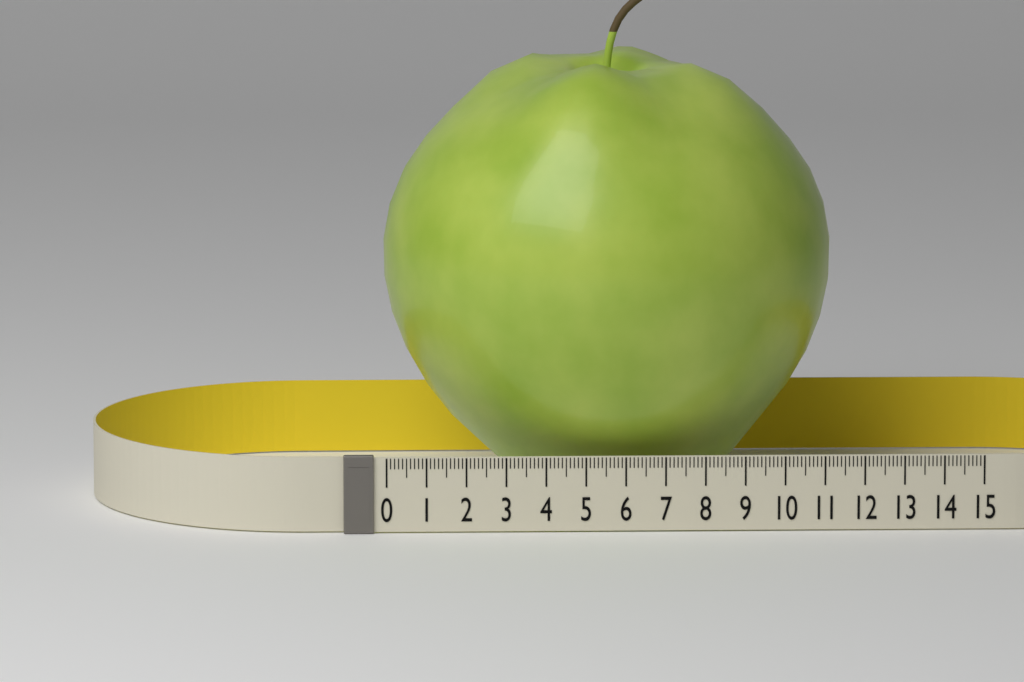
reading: 11.4 (no unit)
